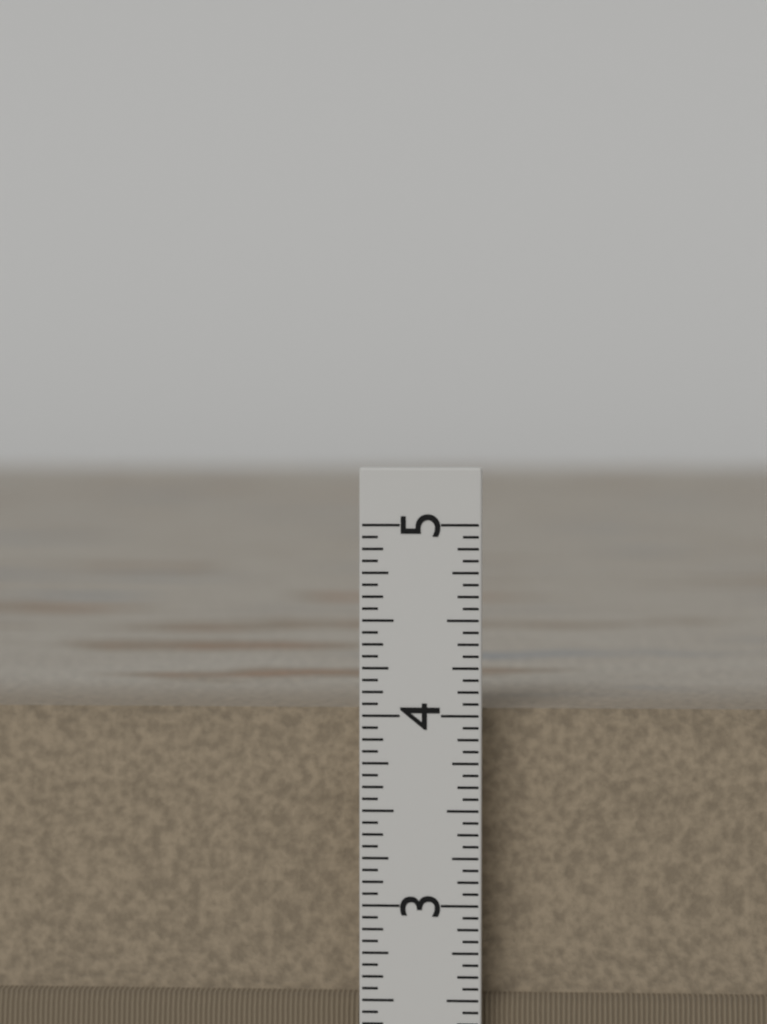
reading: 4.0000 in
